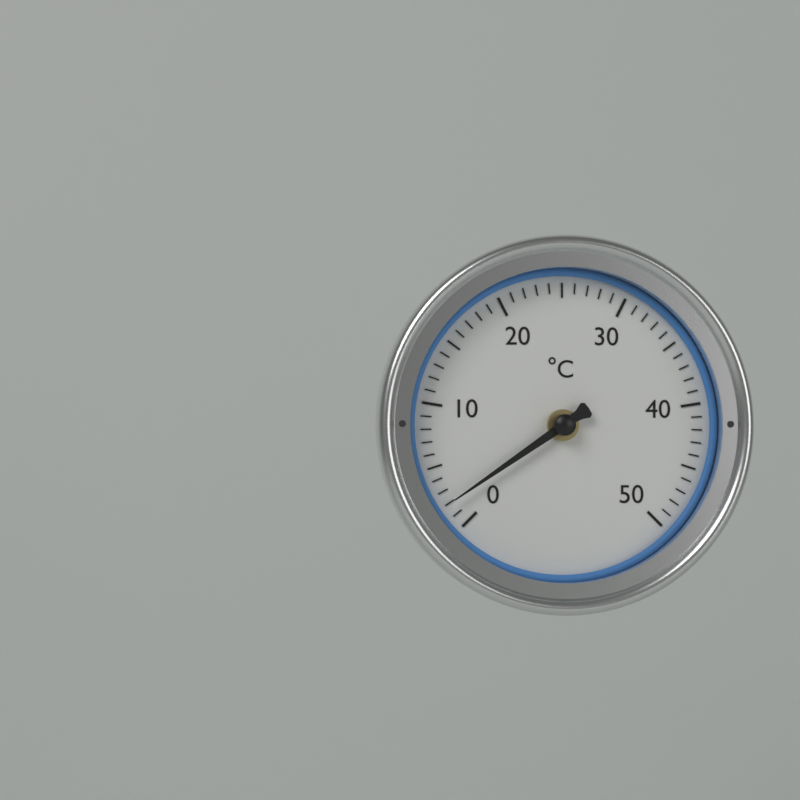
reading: 2 °C
